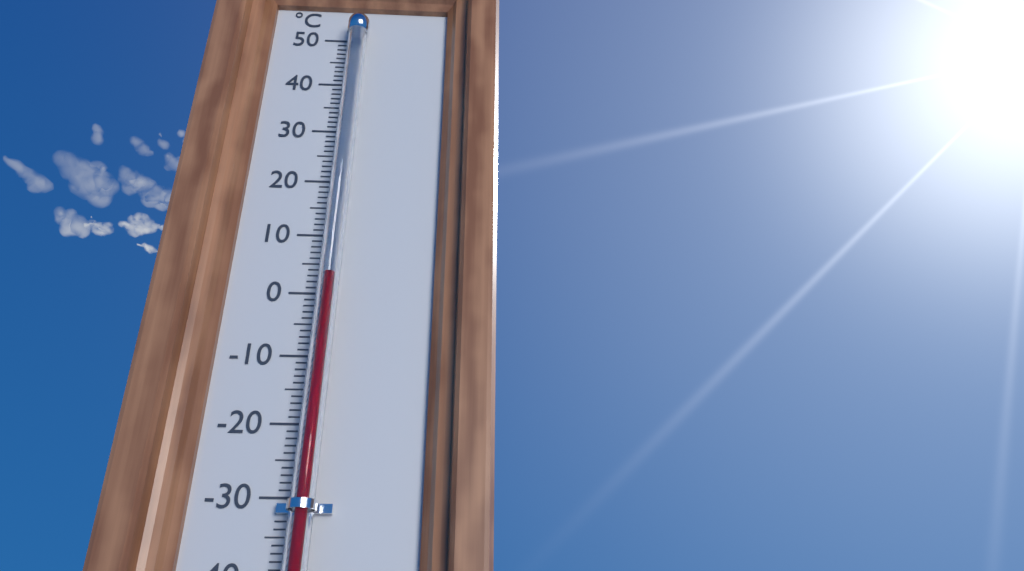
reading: 2 °C
